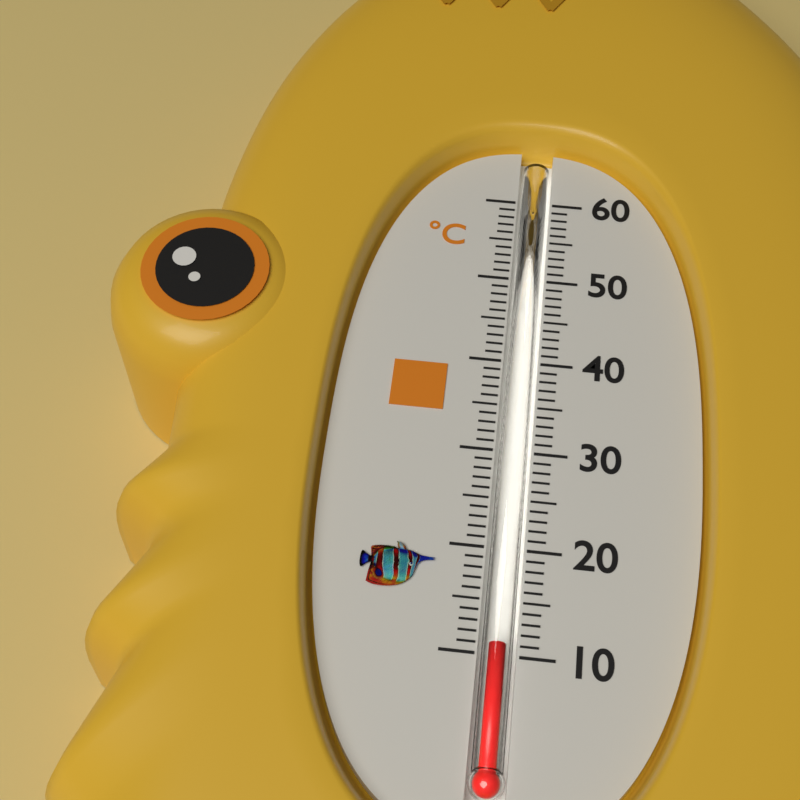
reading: 11 °C
